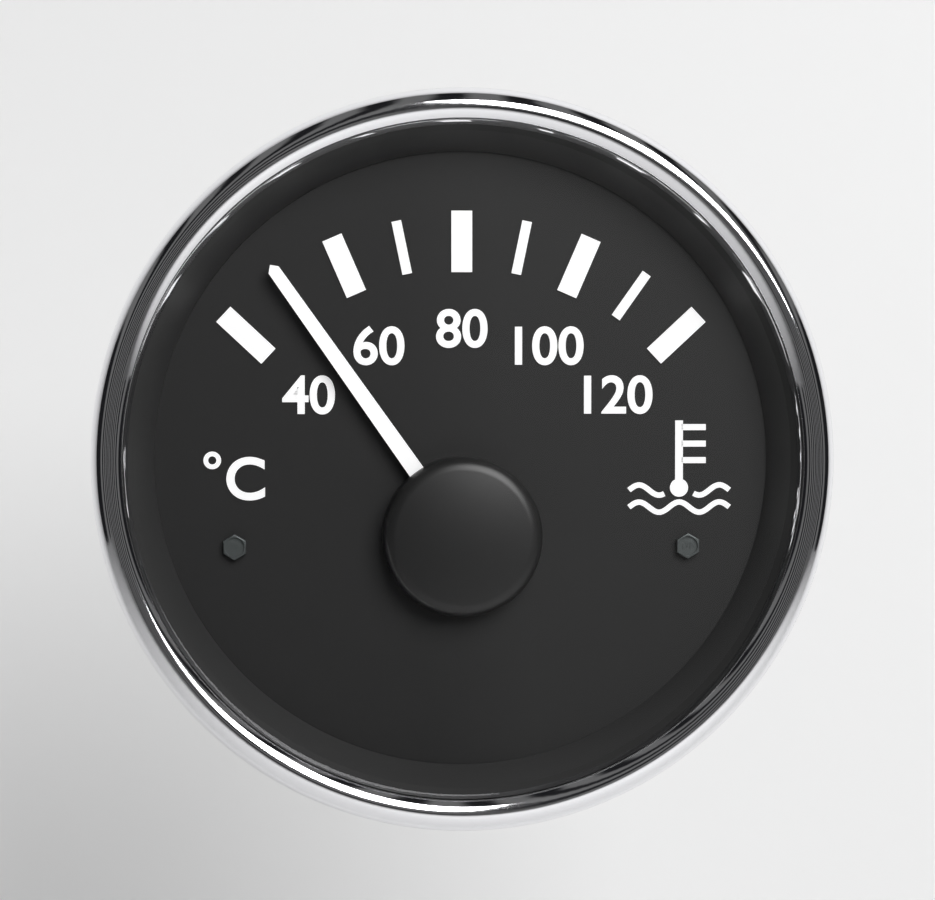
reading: 50 °C
